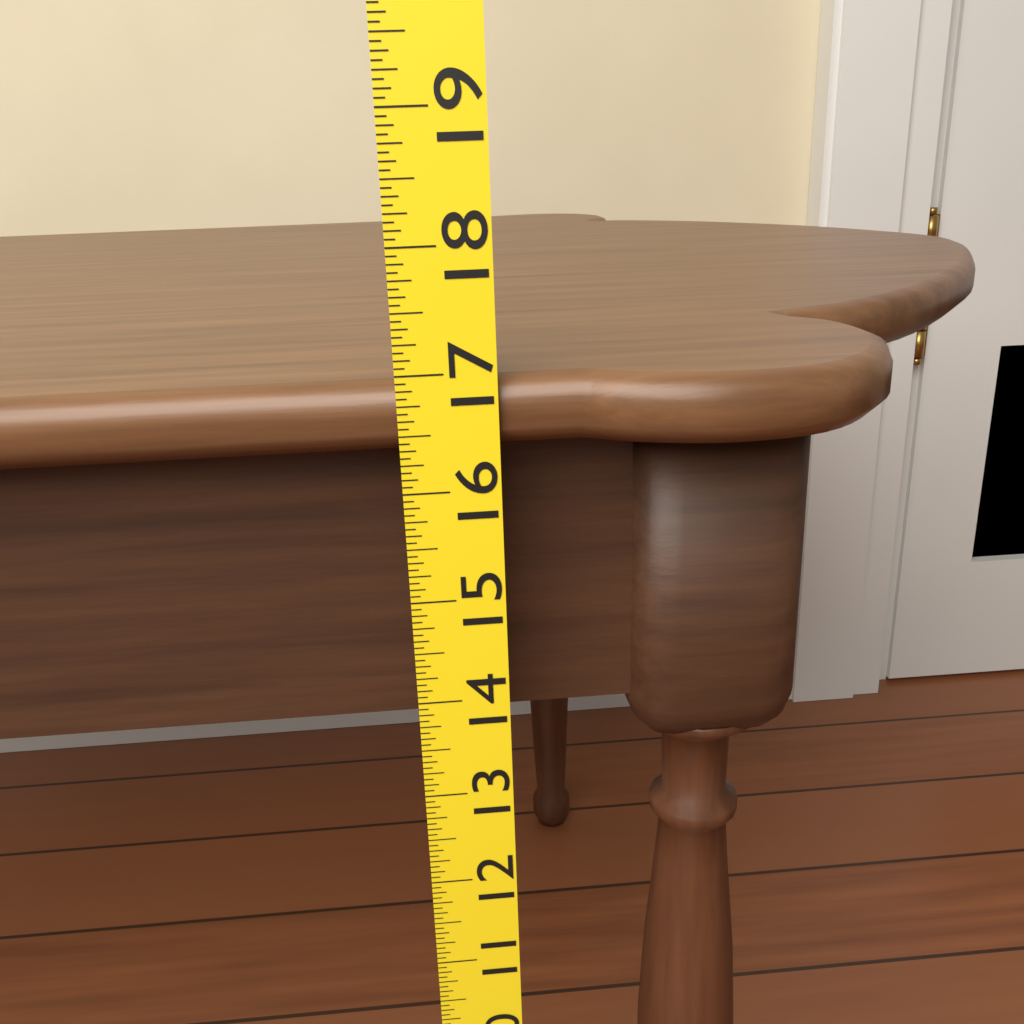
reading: 16.9375 (no unit)
